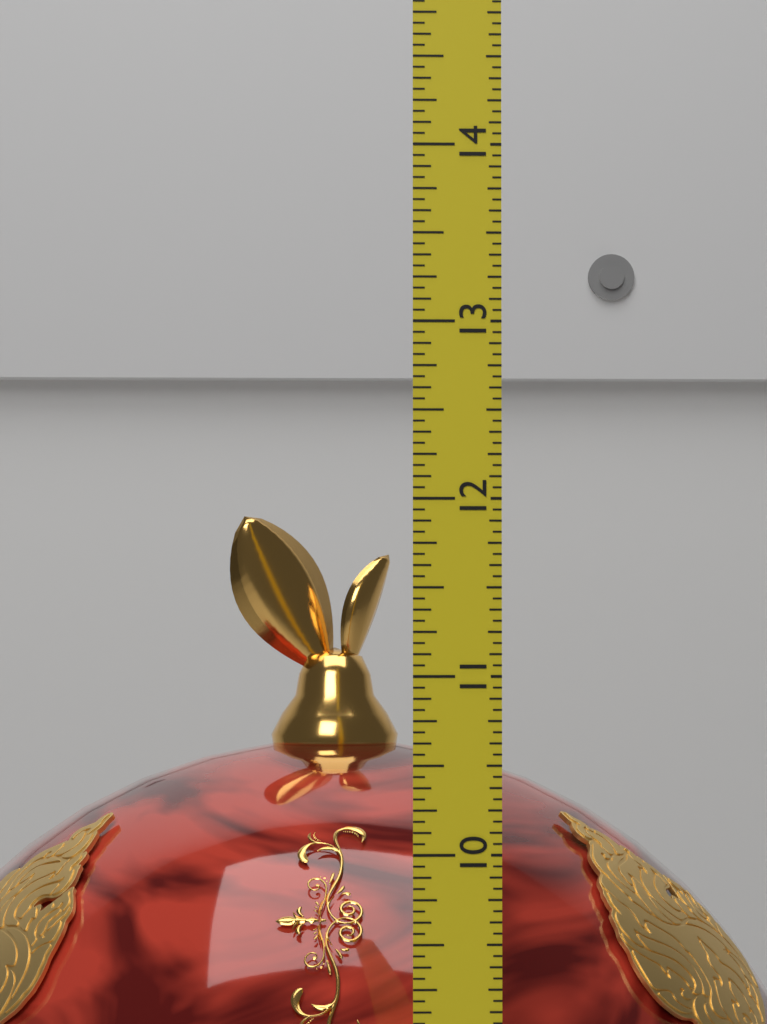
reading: 12.0000 (no unit)
